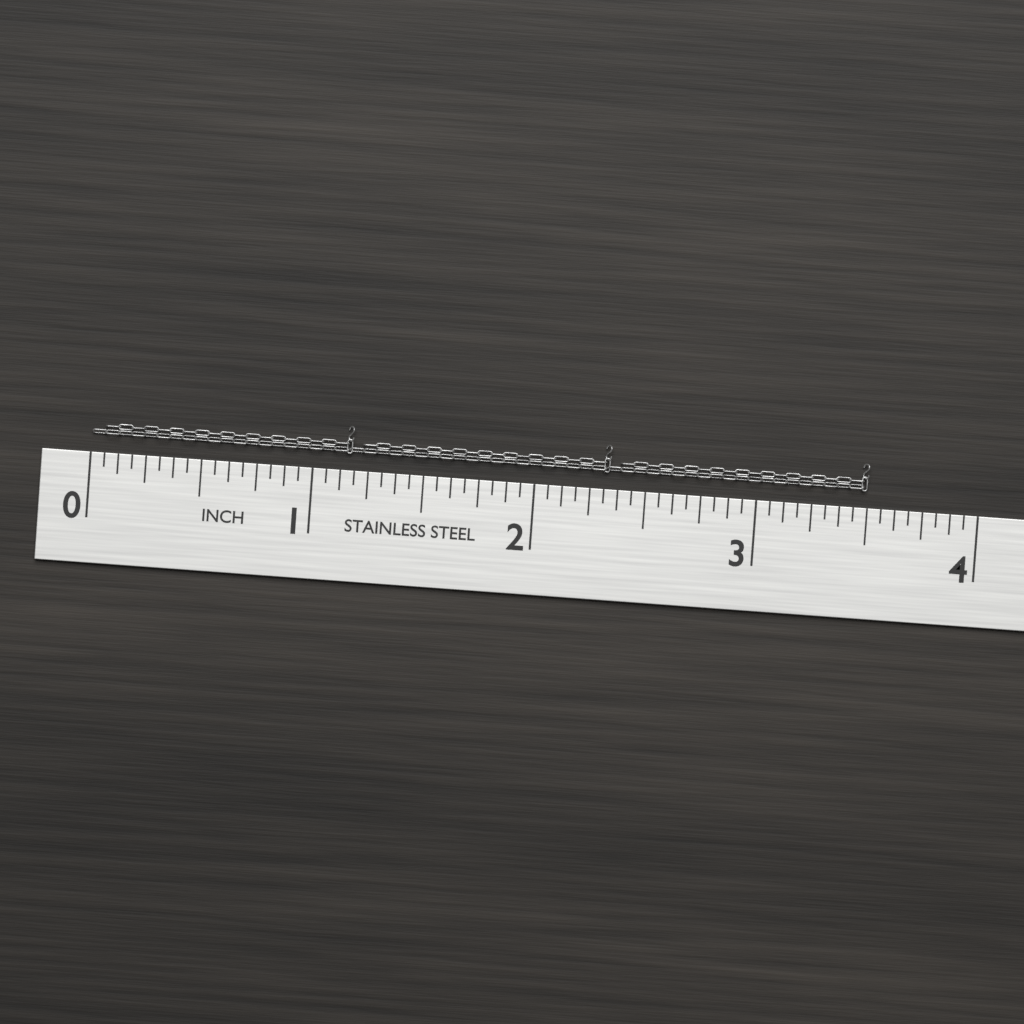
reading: 3.5000 in
